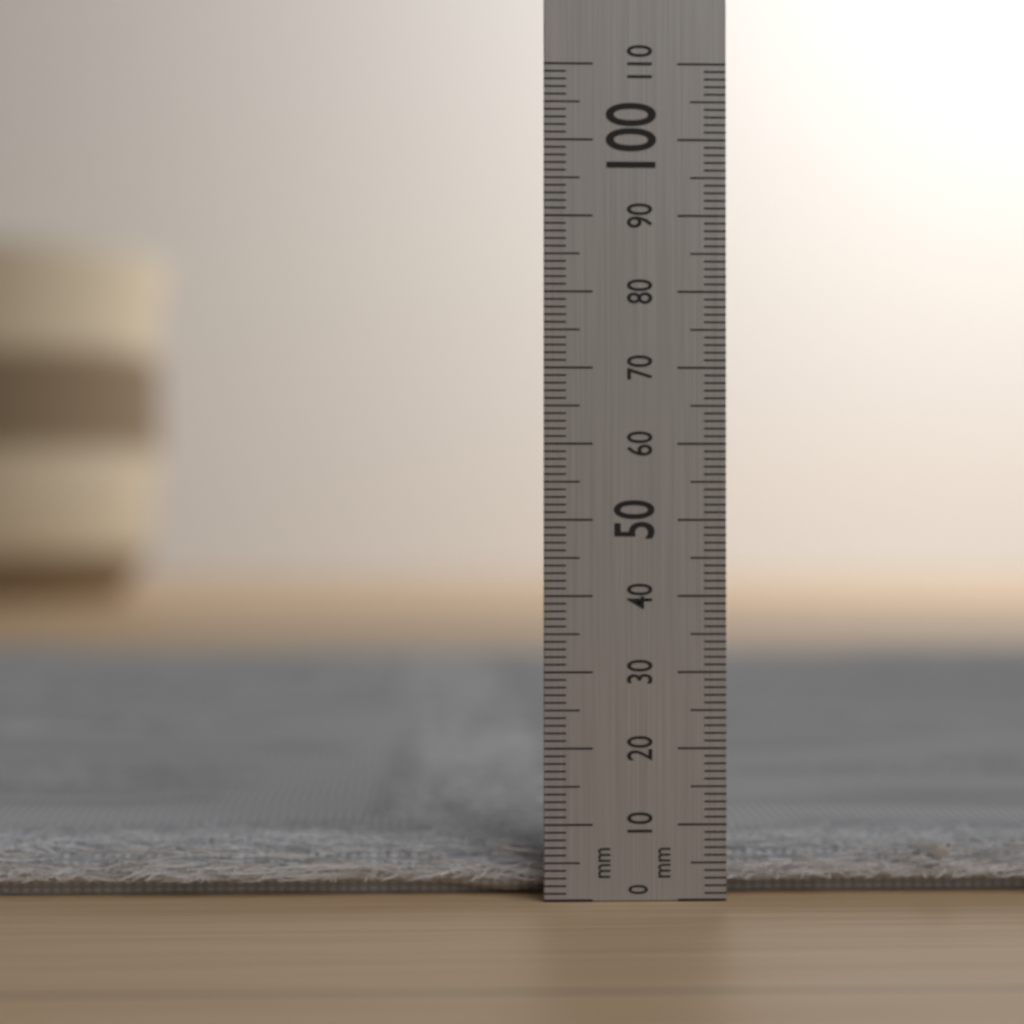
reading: 7 mm
